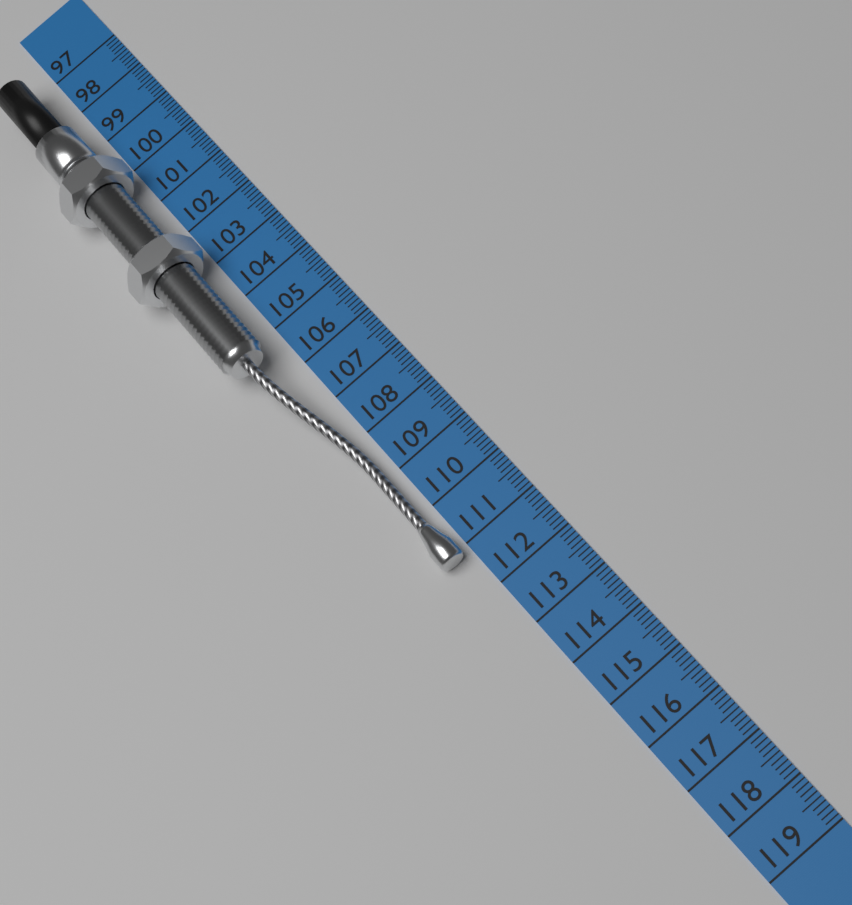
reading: 111.2 cm
